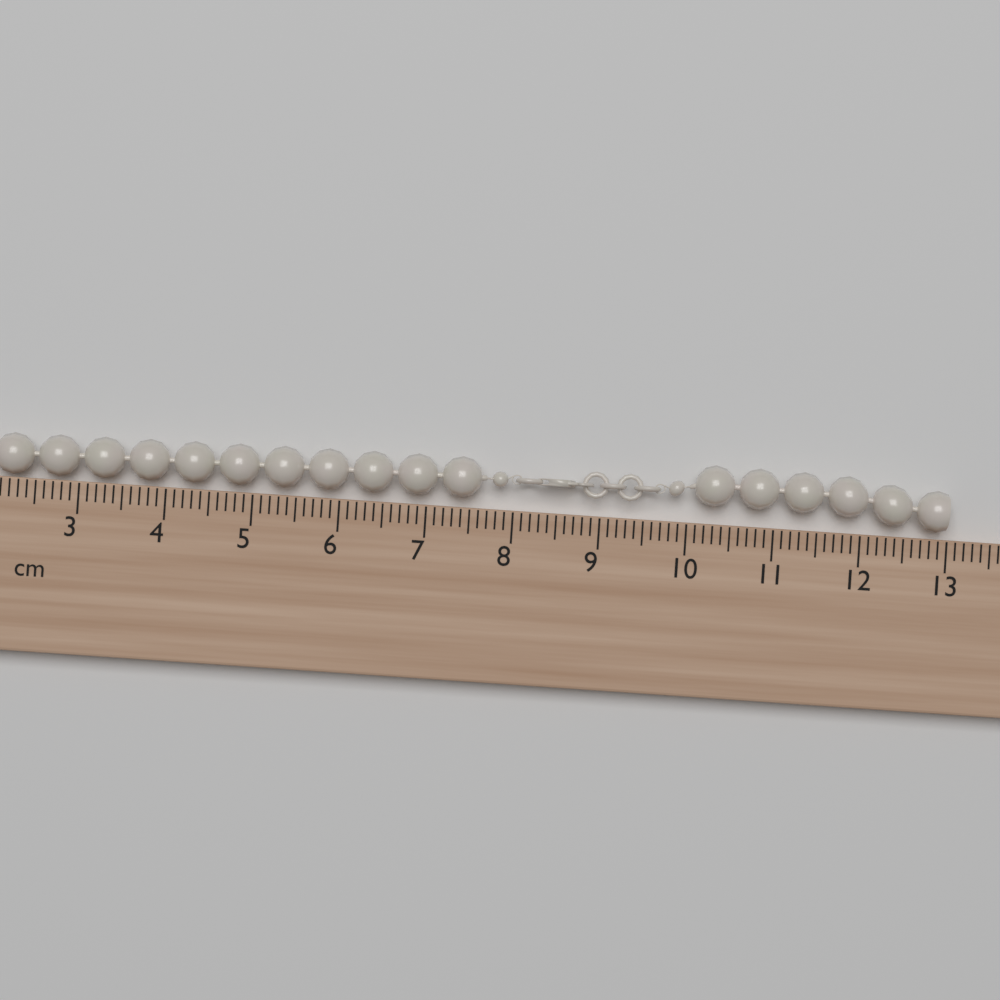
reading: 13.0 cm
